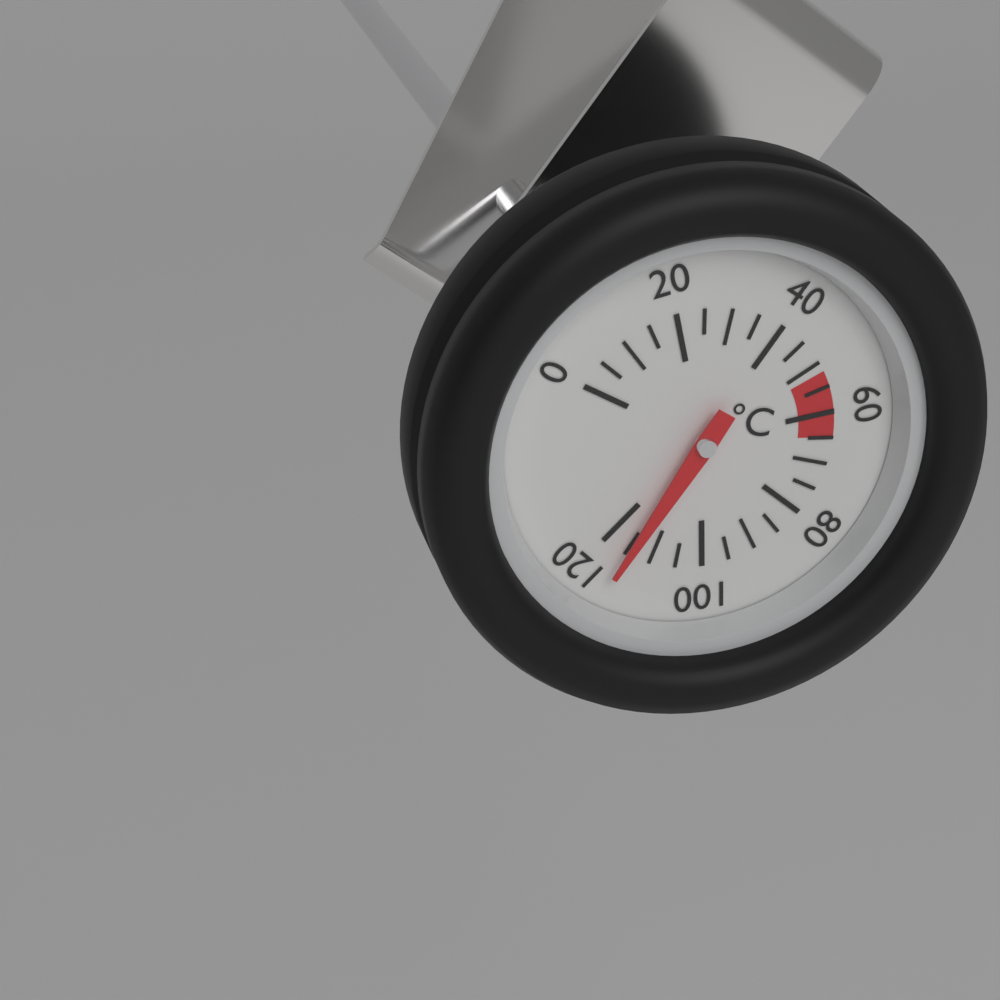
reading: 115 °C
